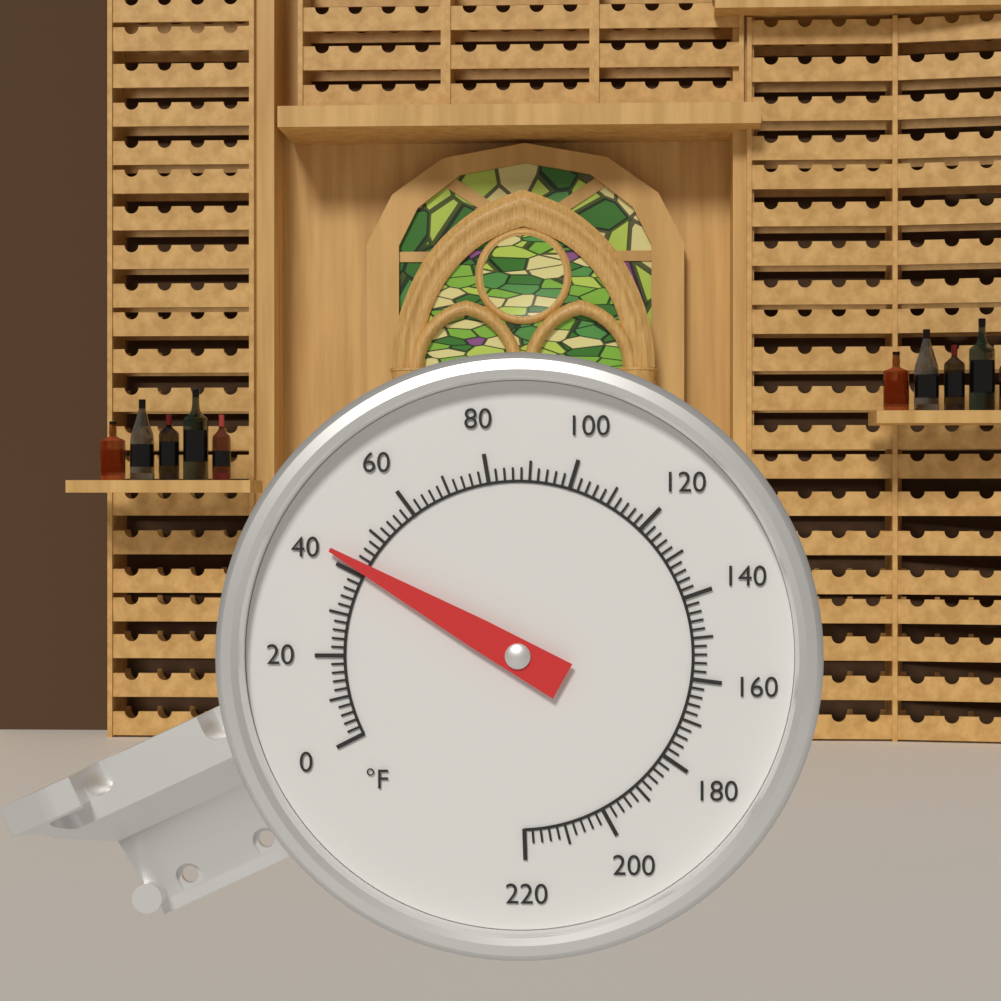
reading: 42 °F
